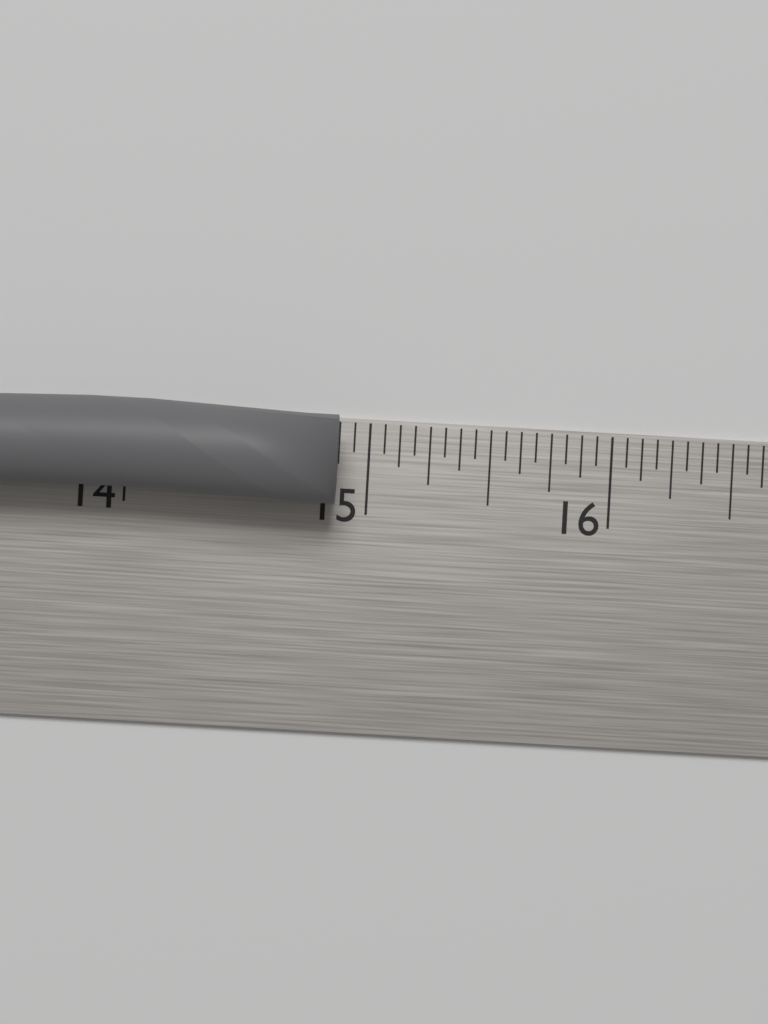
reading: 14.8750 in
